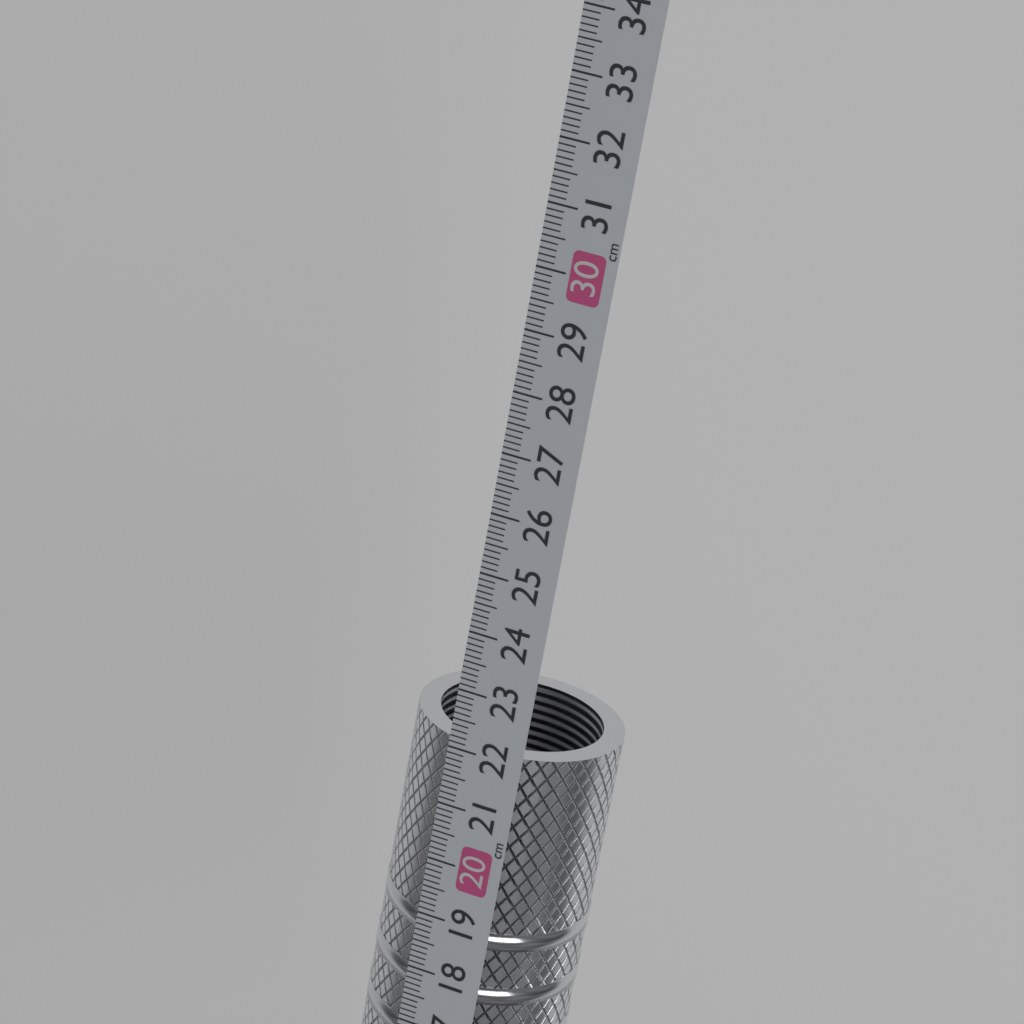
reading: 22.1 cm
